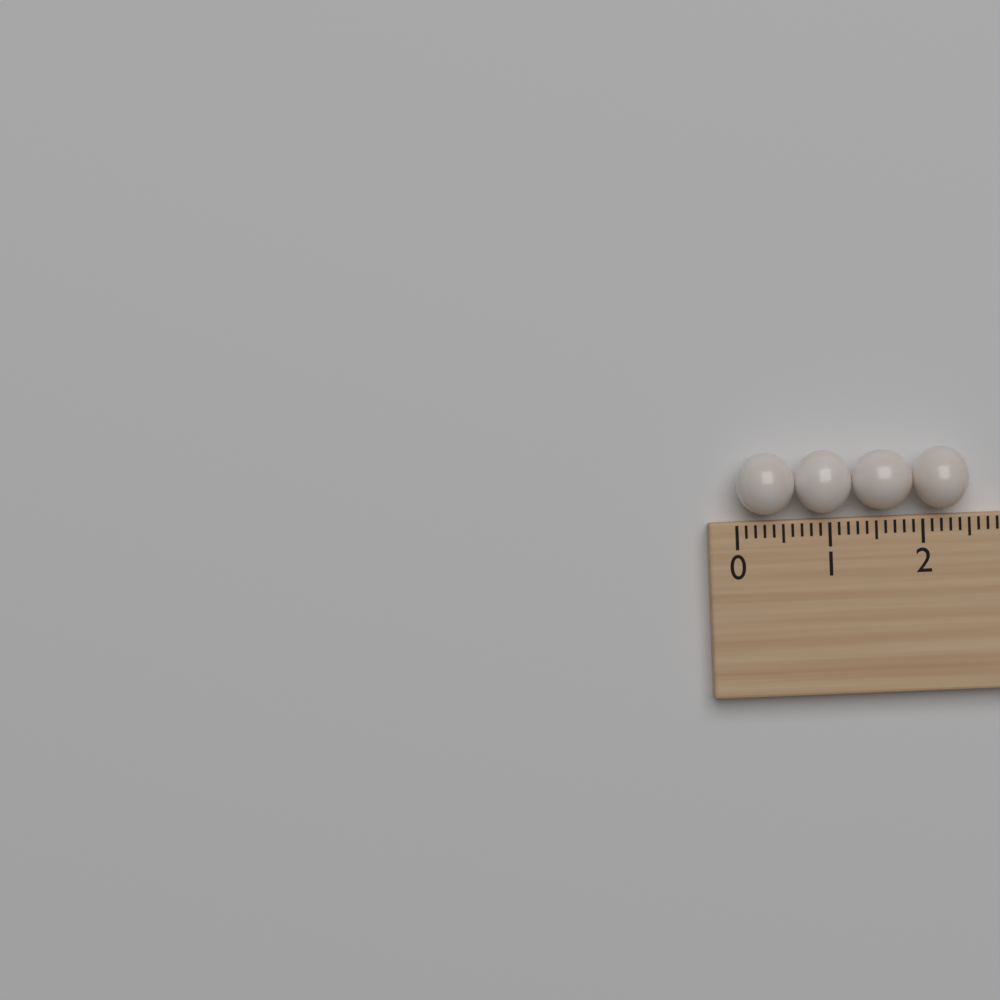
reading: 2.5 (no unit)
